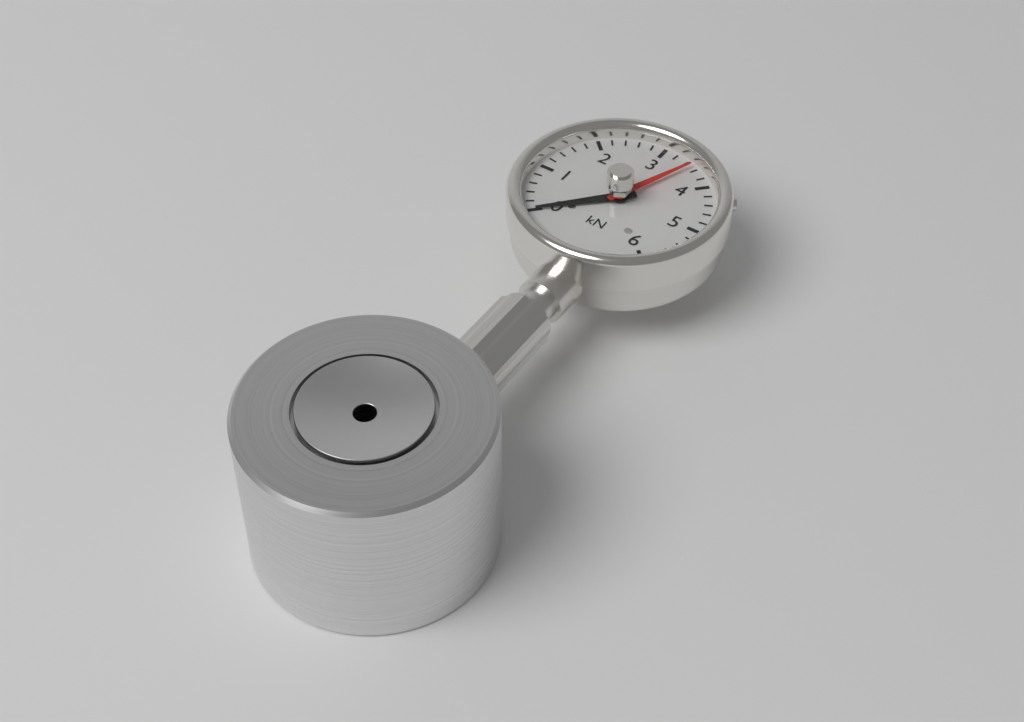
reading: 0.0 kN
